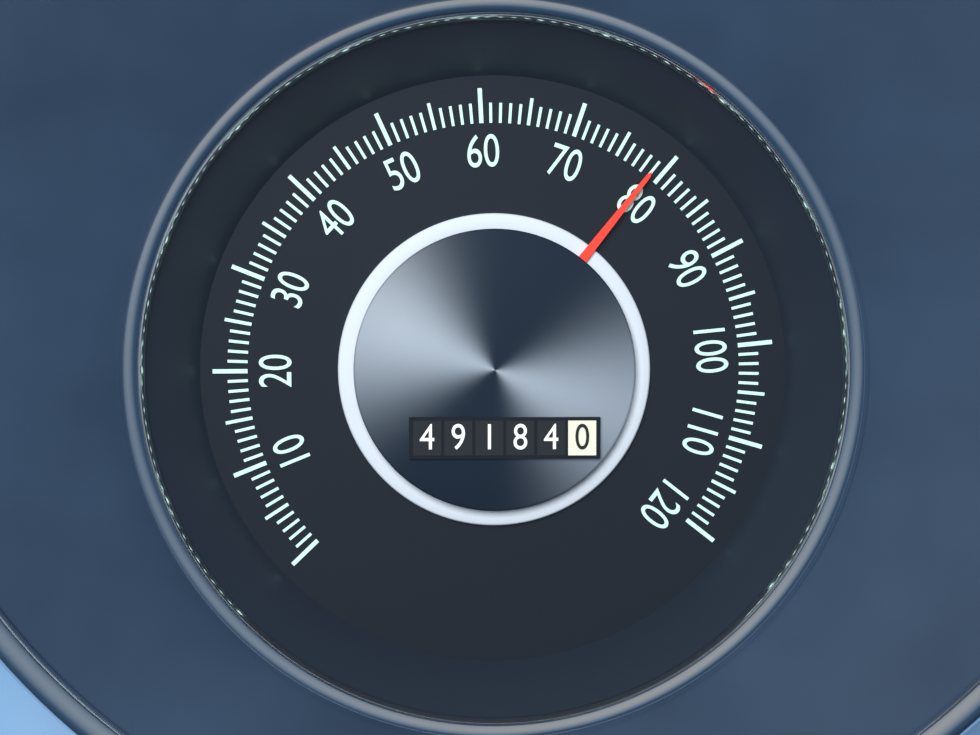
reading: 79 (no unit)
